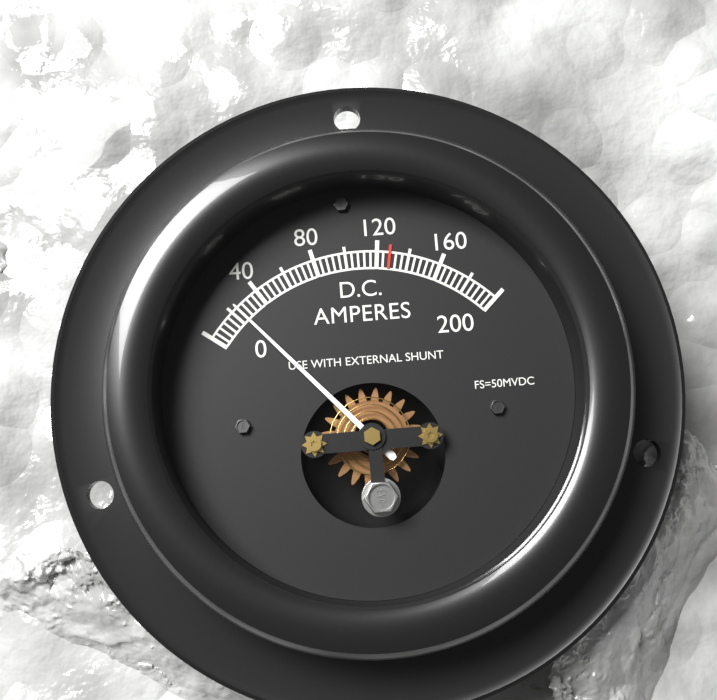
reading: 24 A
